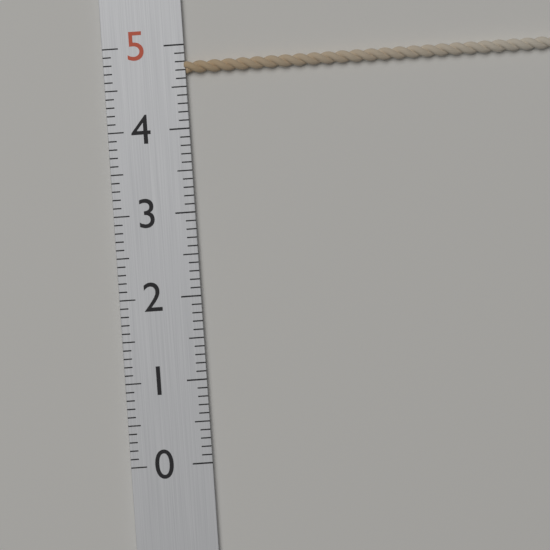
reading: 4.8 (no unit)
